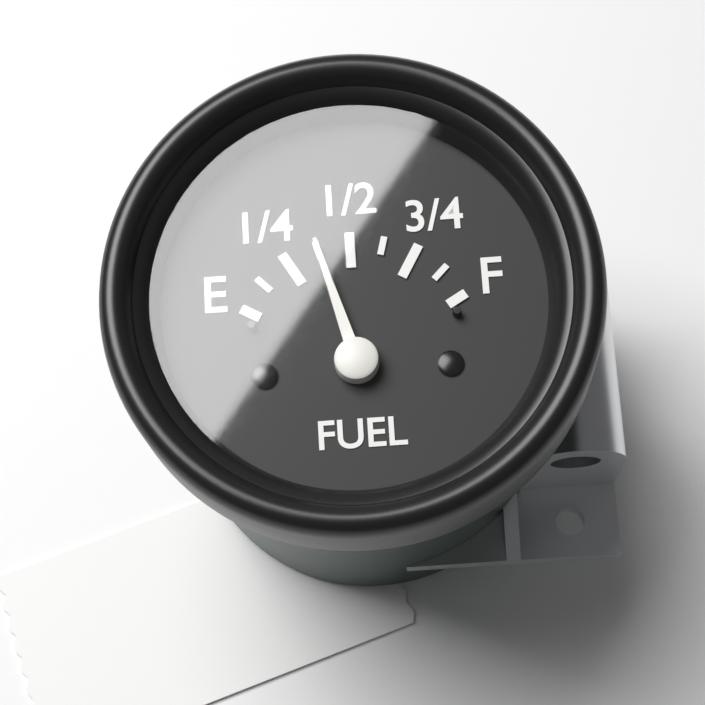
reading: 0.375 (no unit)
